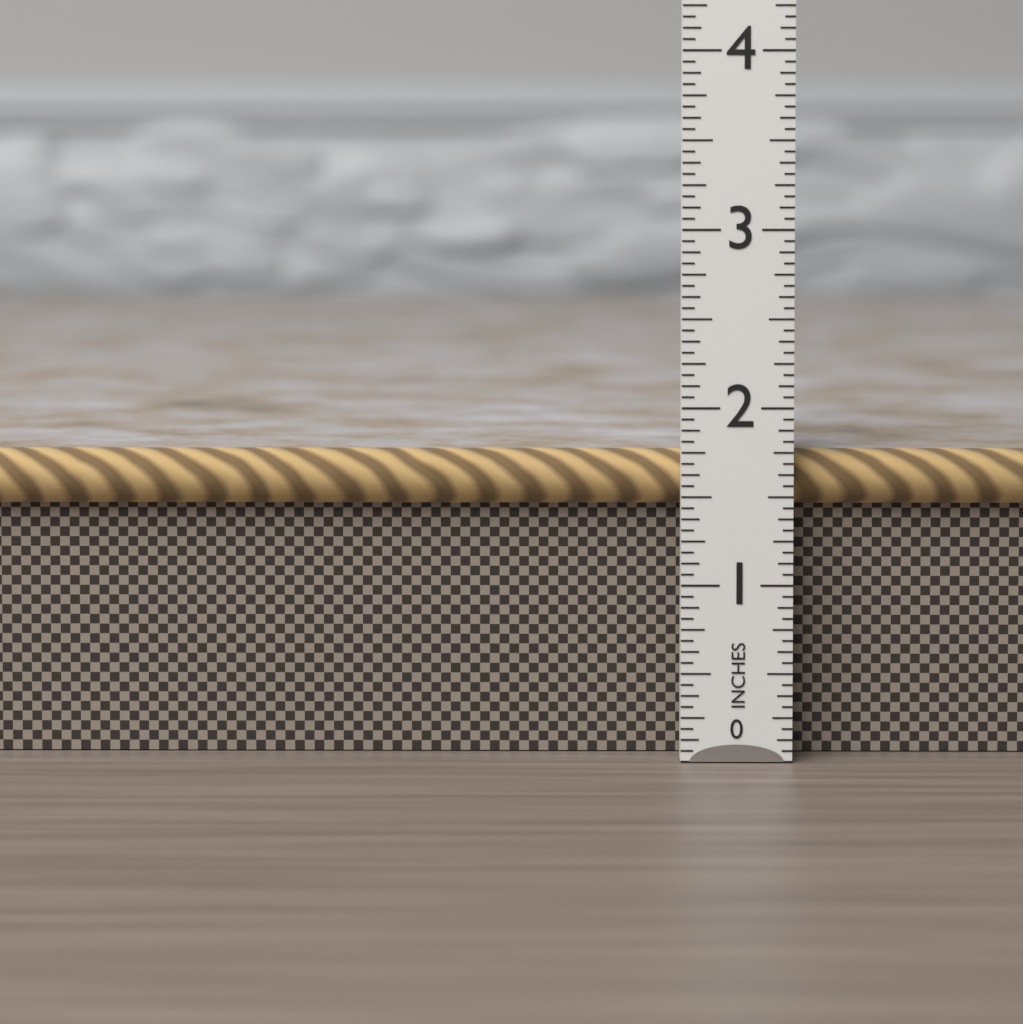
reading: 1.7500 in
